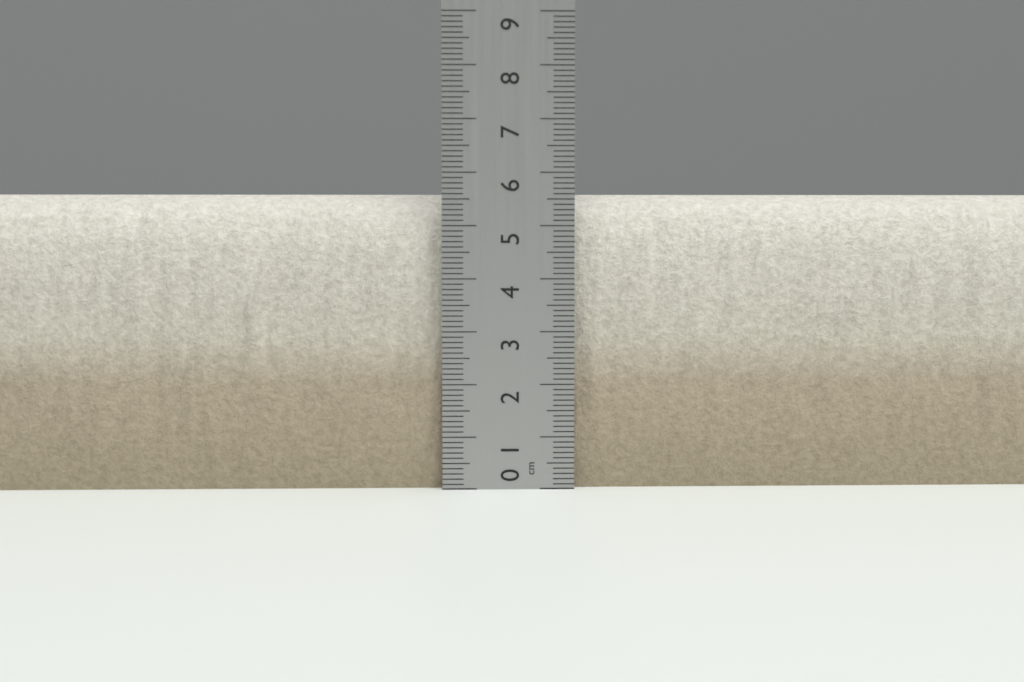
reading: 5.6 cm
